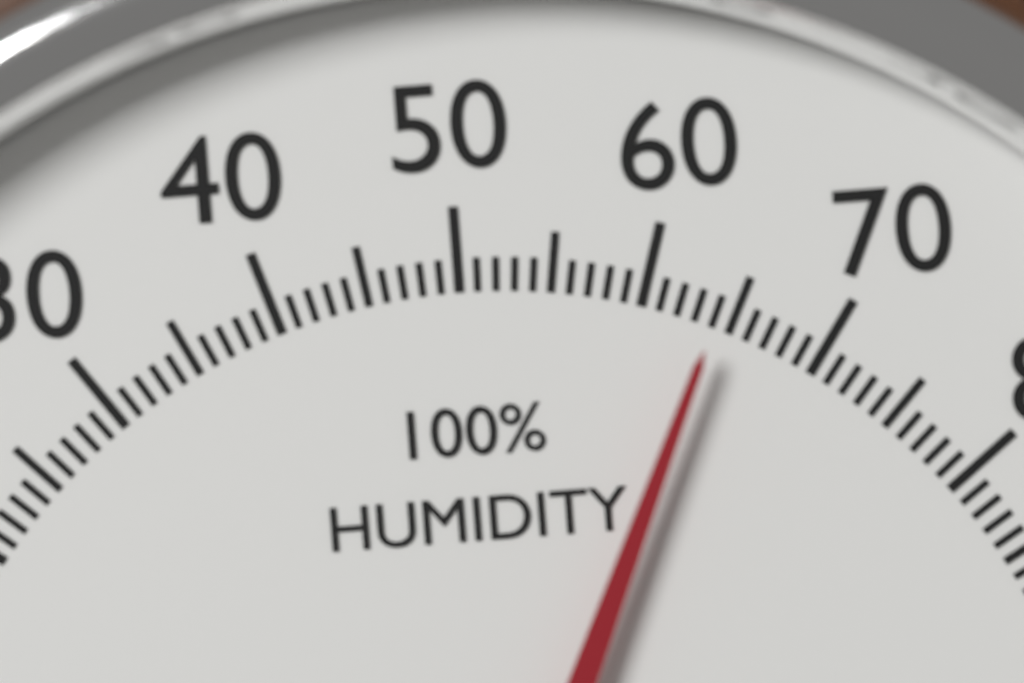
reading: 64 %
